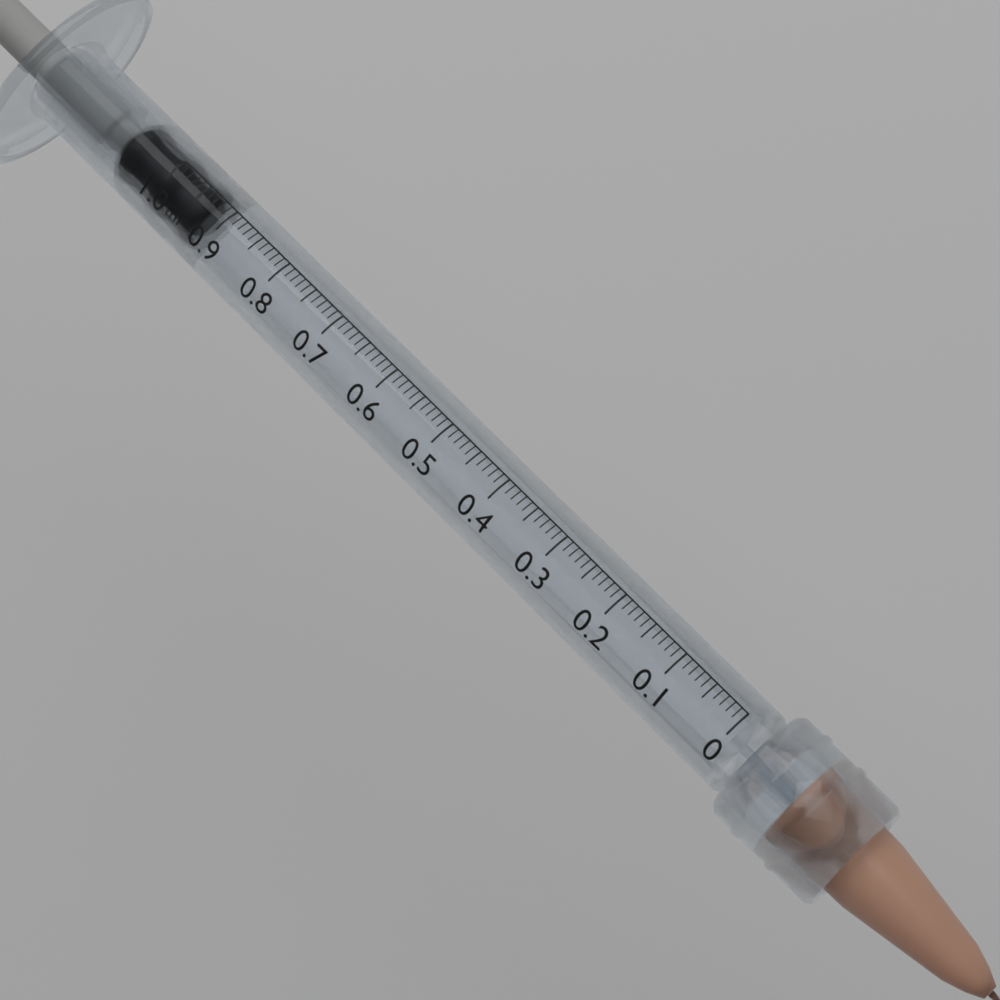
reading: 0.93 ml
